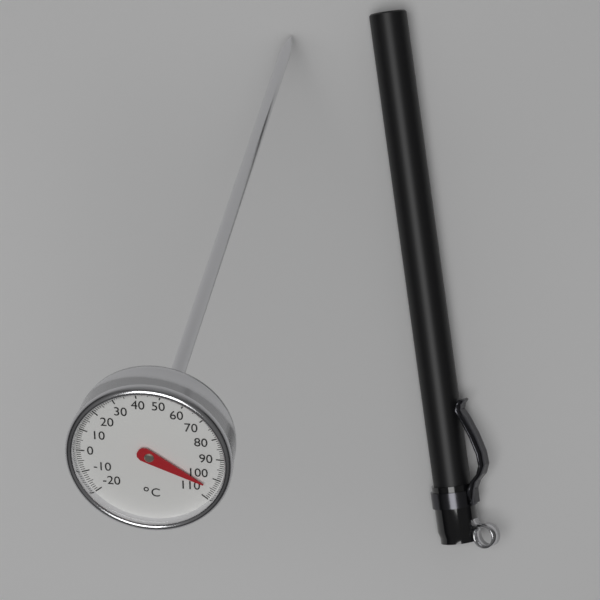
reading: 104 °C
